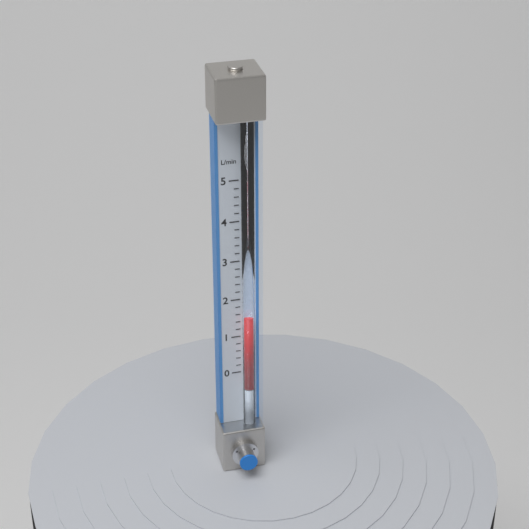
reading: 1.6 L/min
